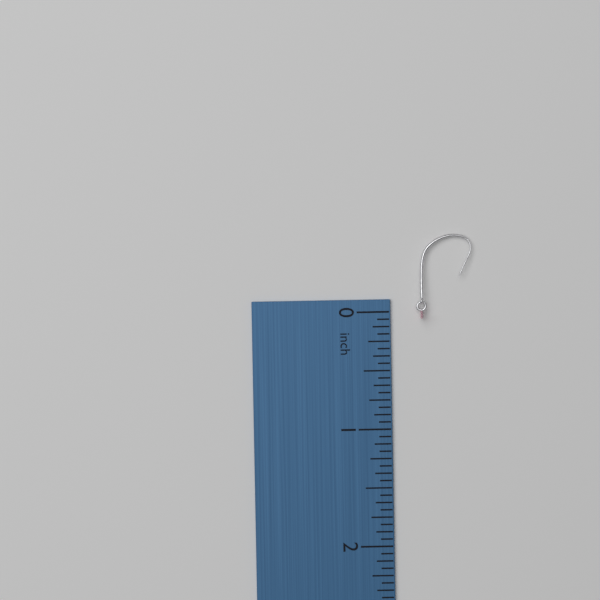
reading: 0.0625 inch
